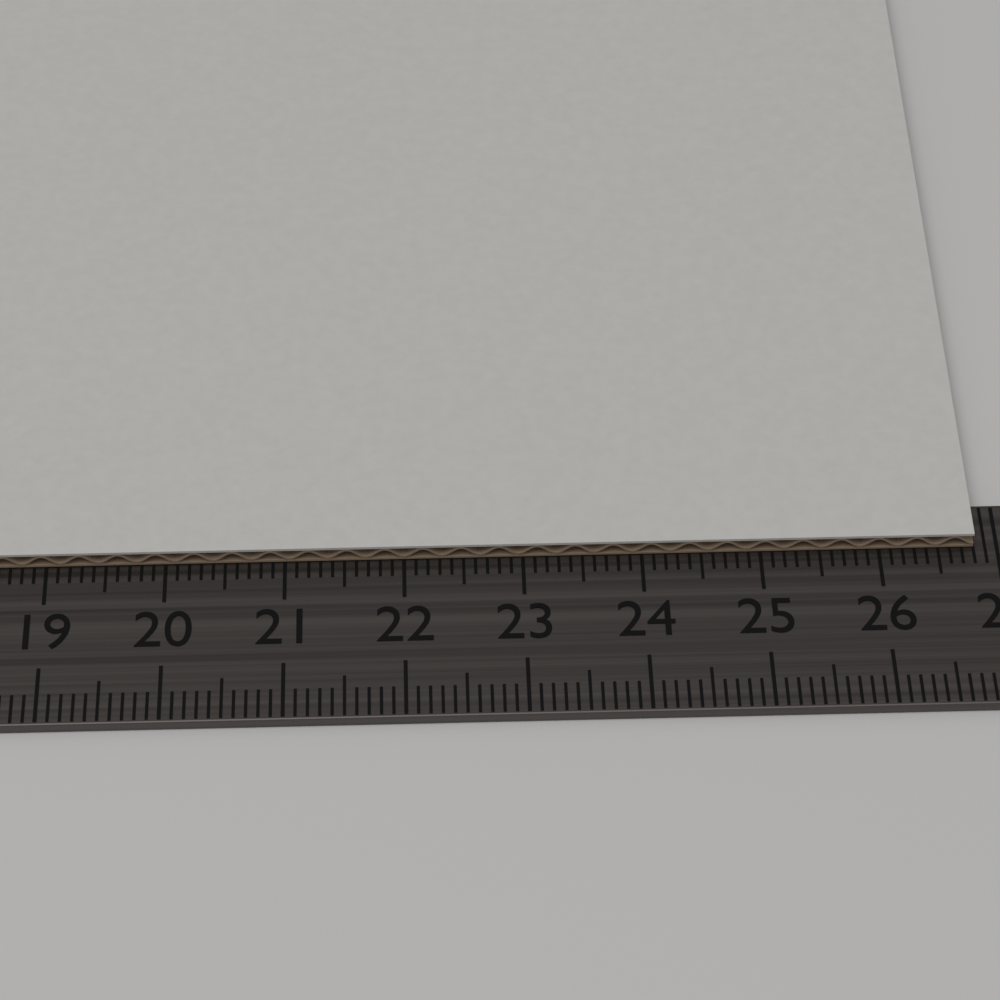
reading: 26.8 cm
